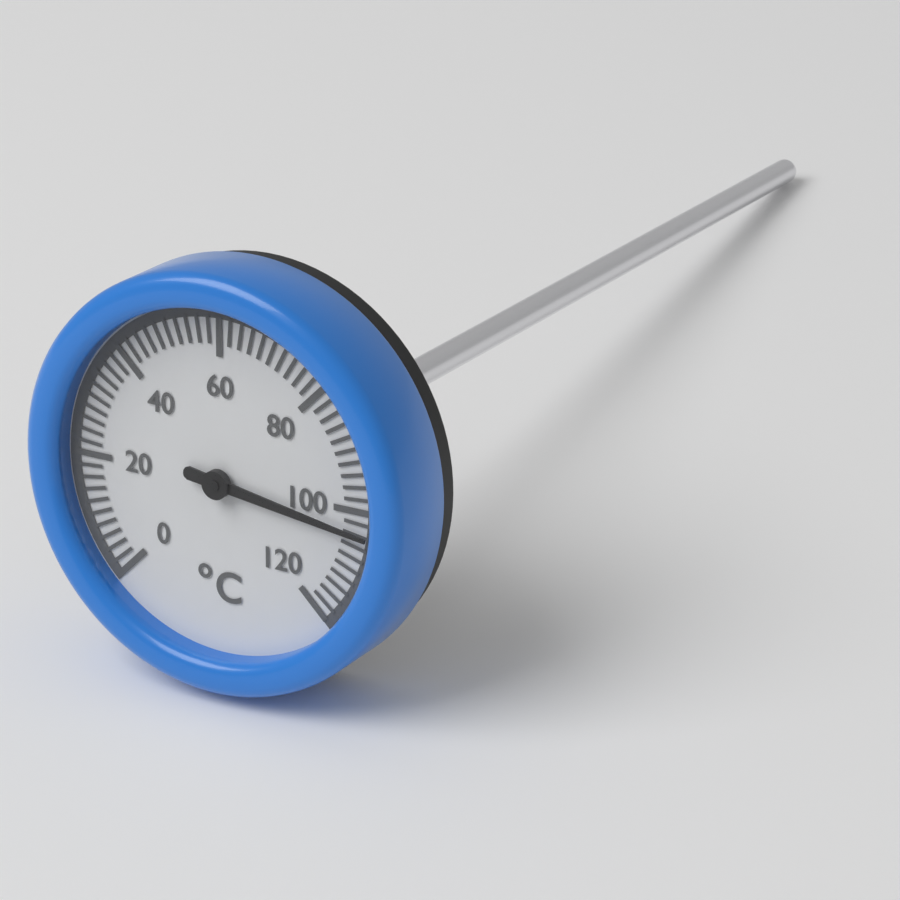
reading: 104 °C
